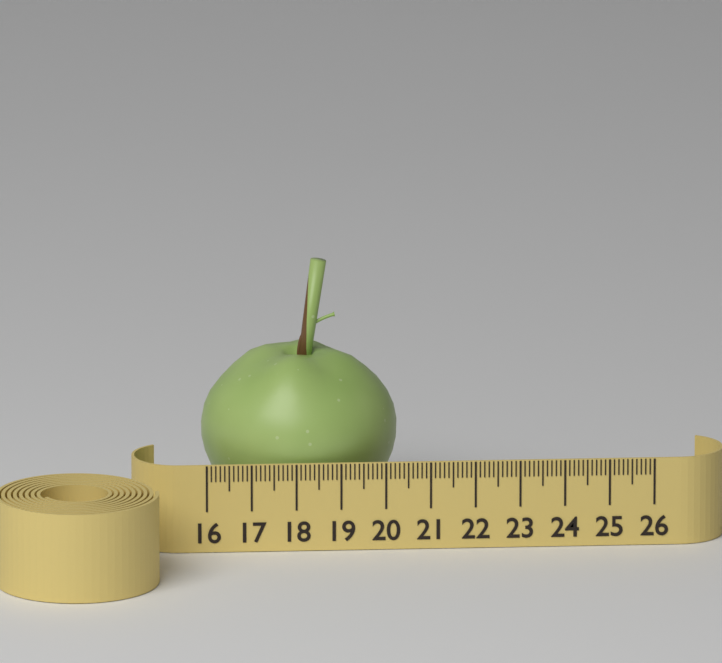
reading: 20.4 (no unit)
